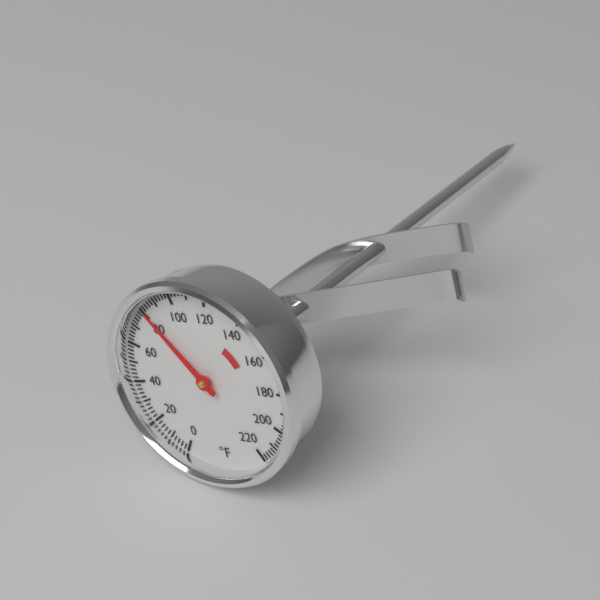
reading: 82 °F
